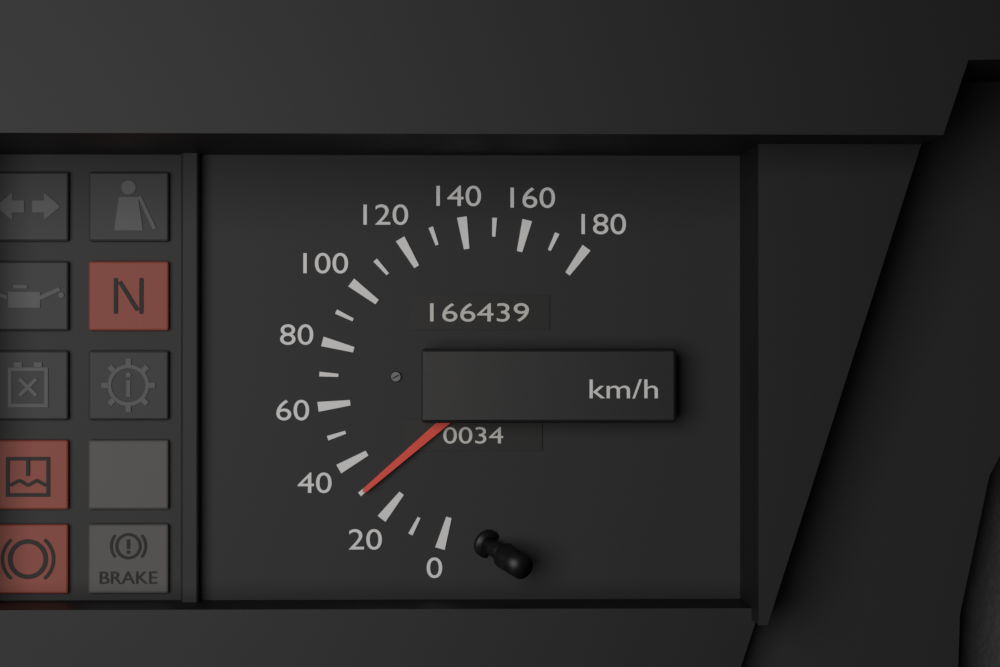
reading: 30 km/h
